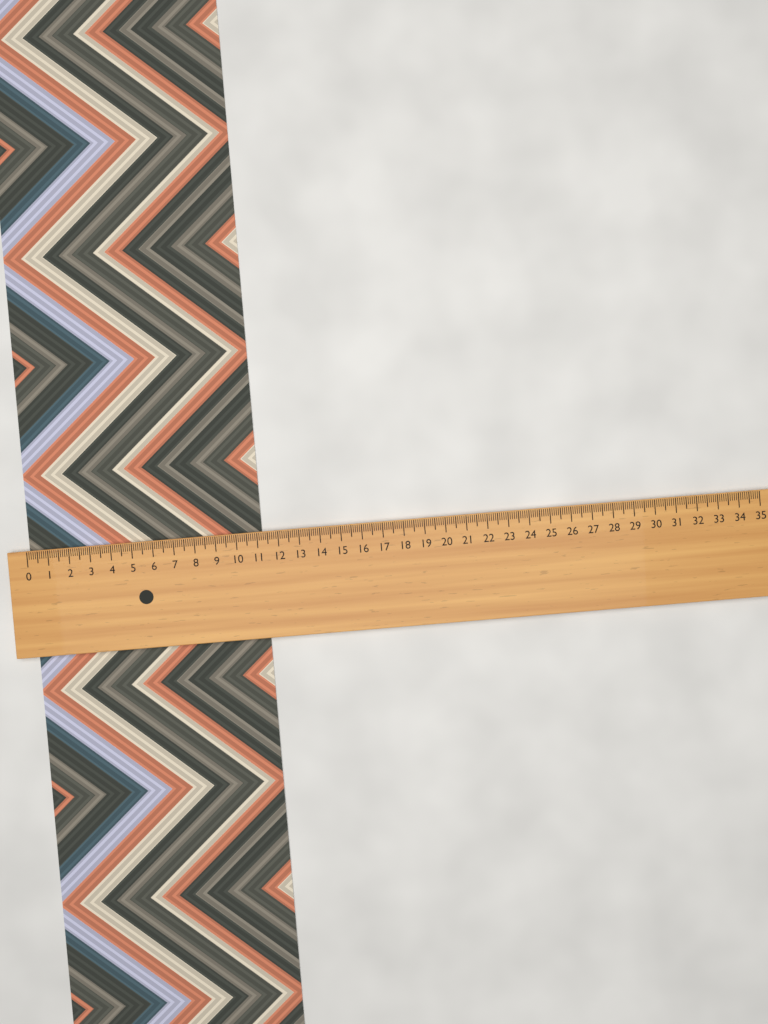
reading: 11.2 (no unit)
